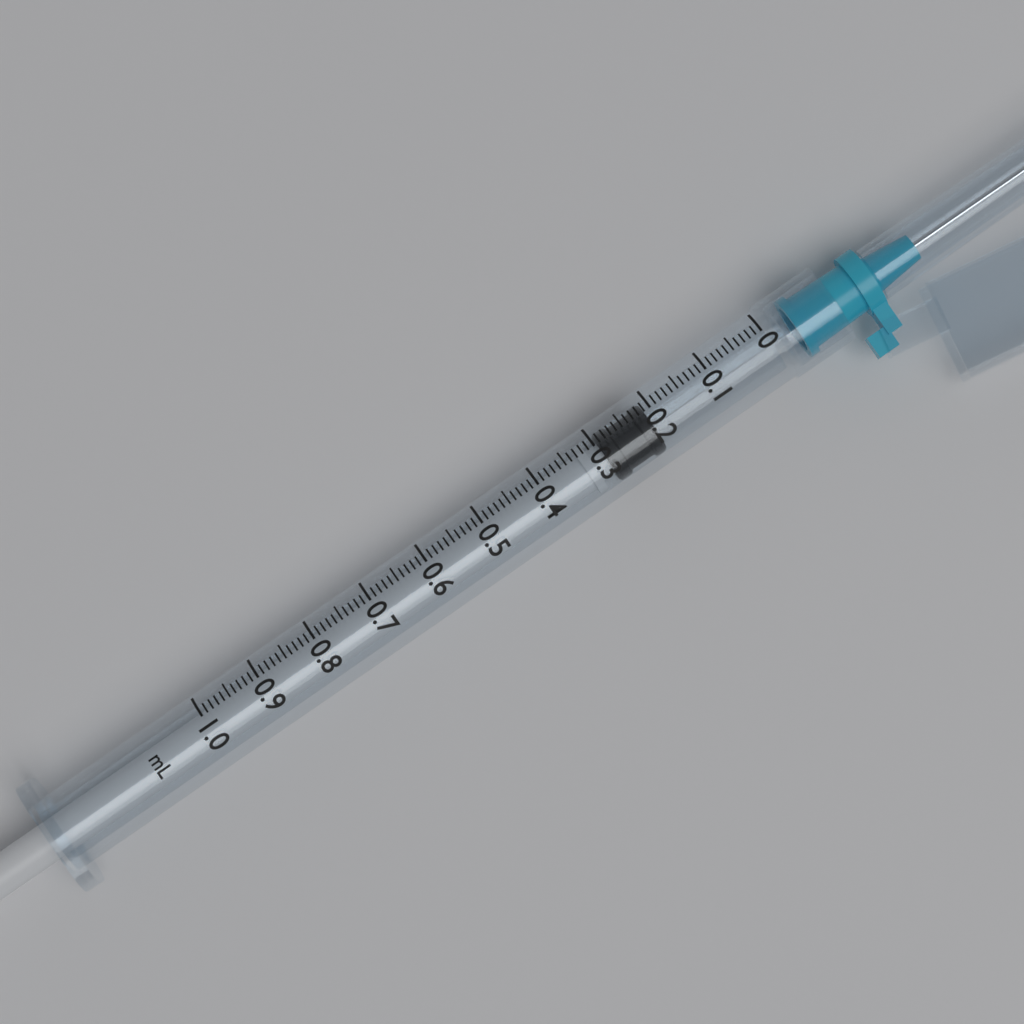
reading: 0.21 ml
